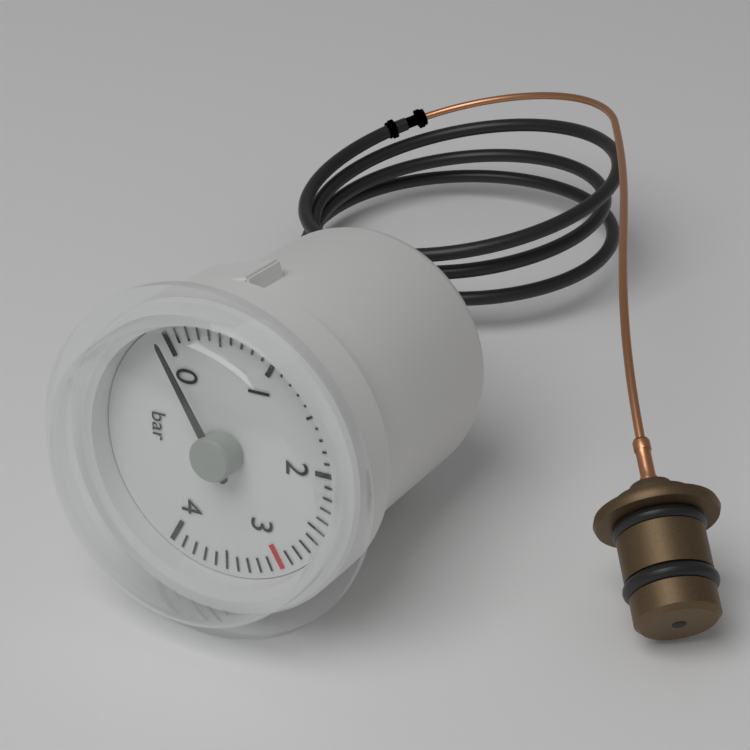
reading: 0.0 bar
